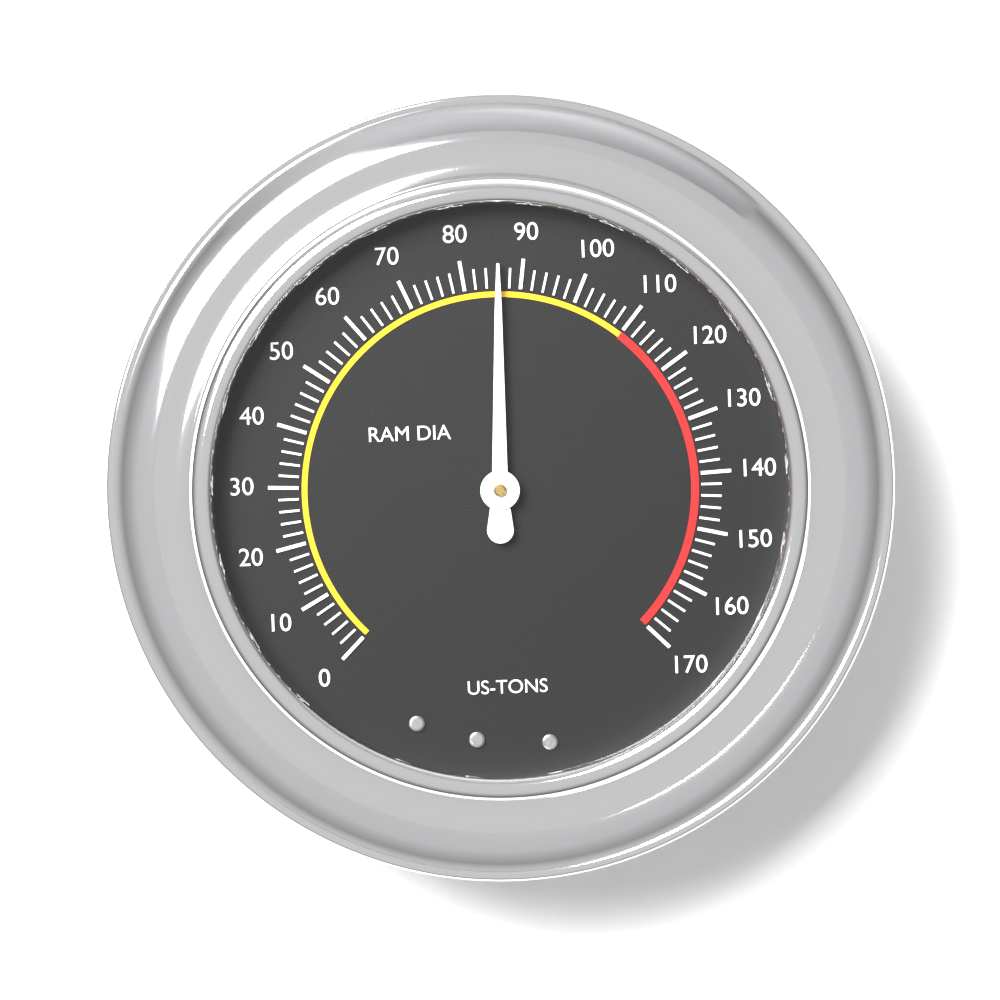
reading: 86 US-TONS
